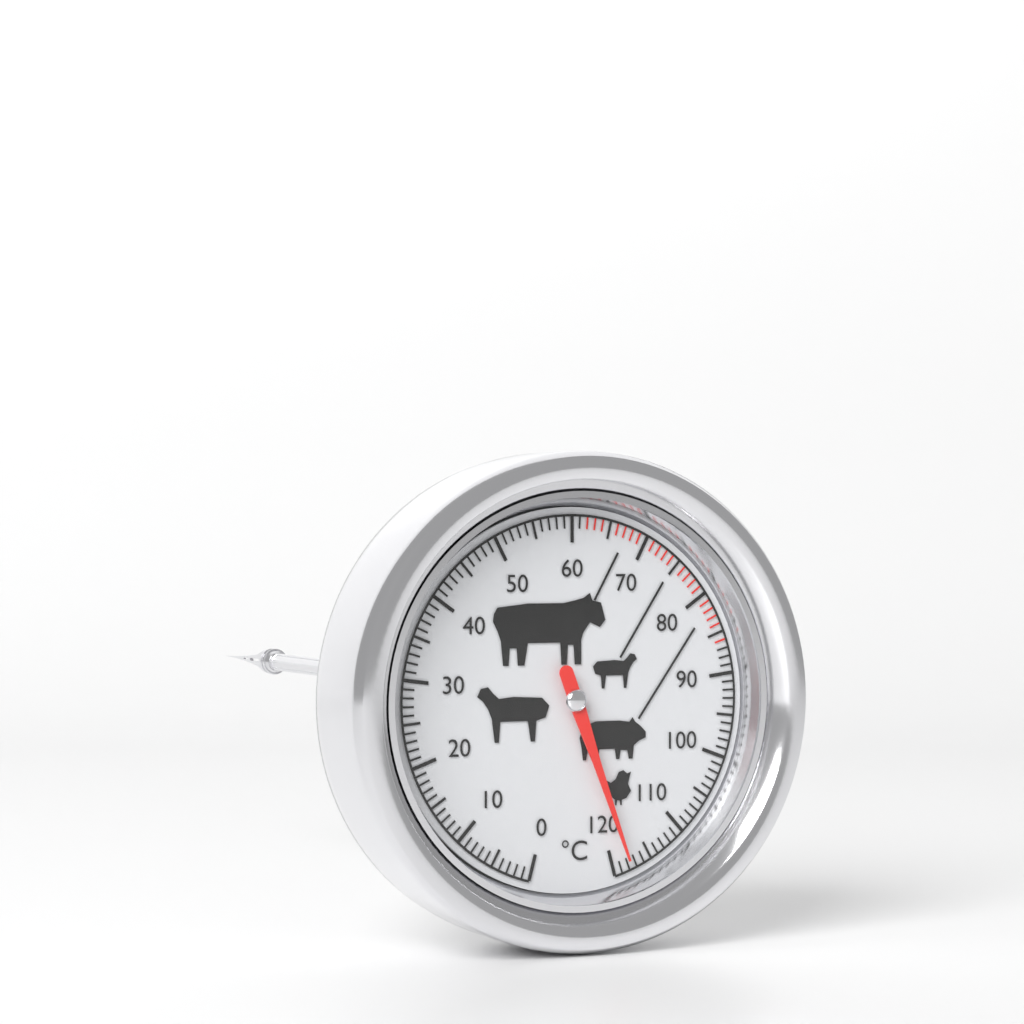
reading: 118 °C
